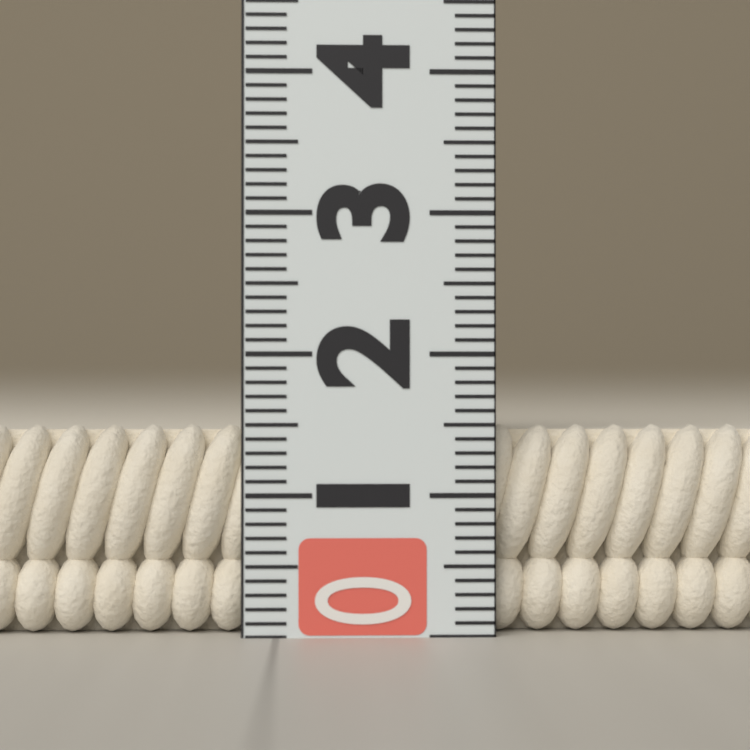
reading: 1.5 (no unit)
